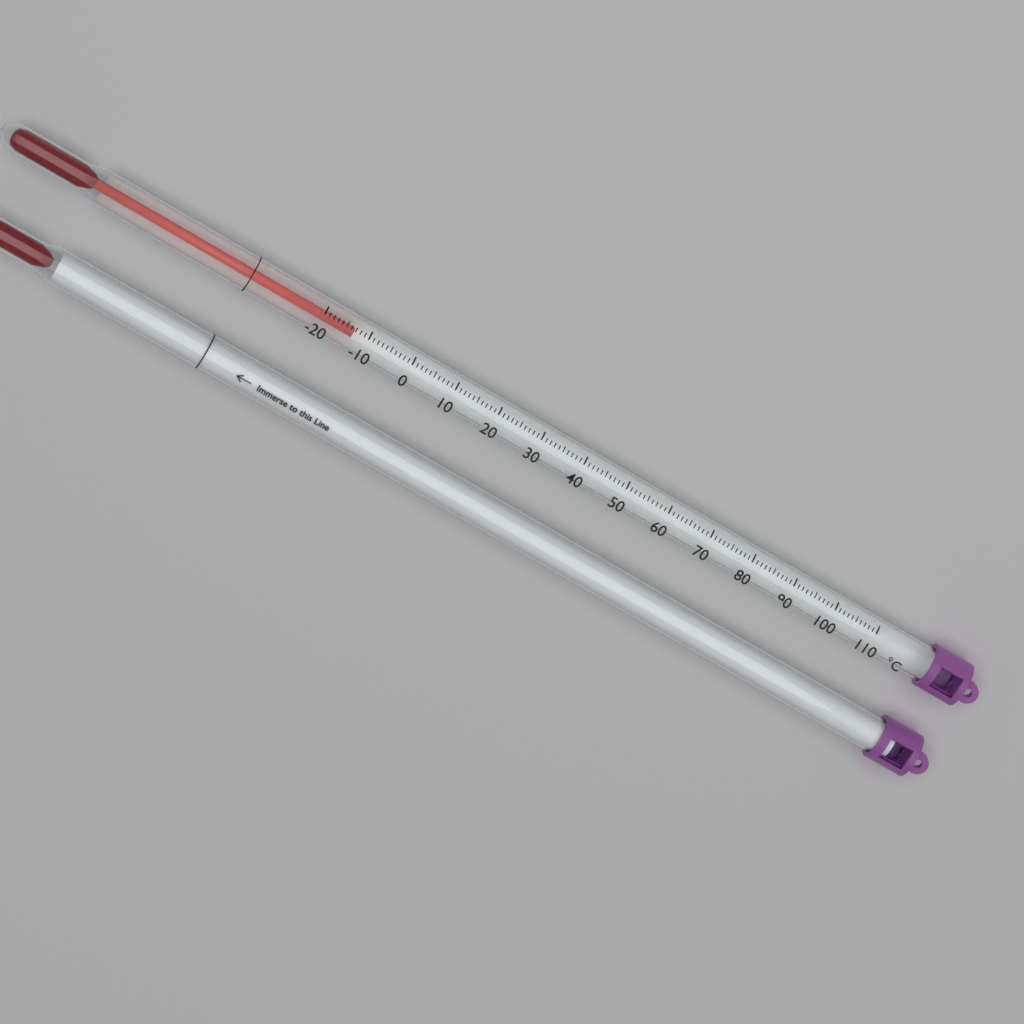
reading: -13 °C
